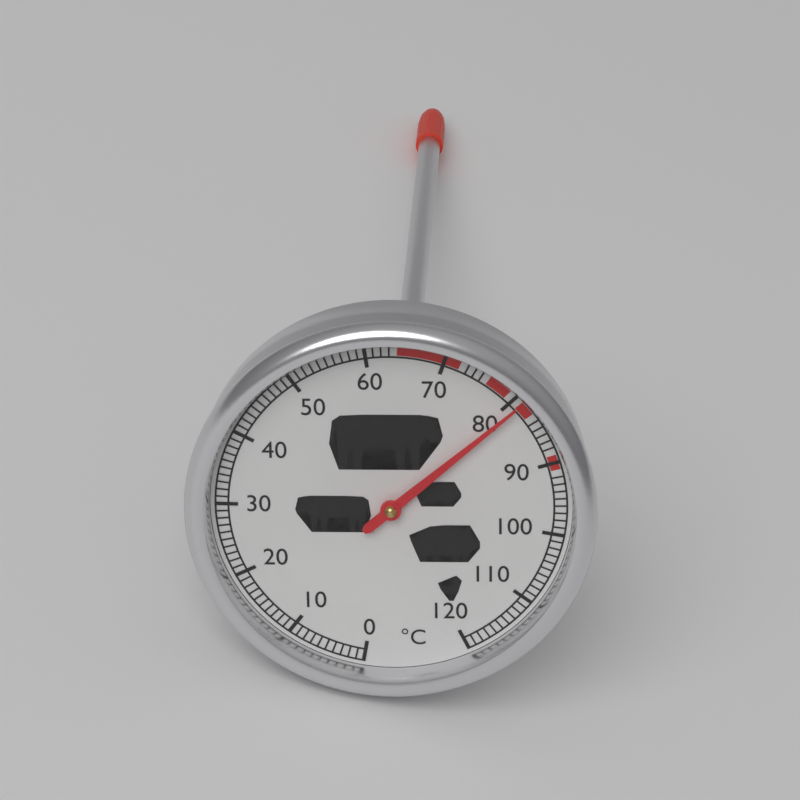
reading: 81 °C
